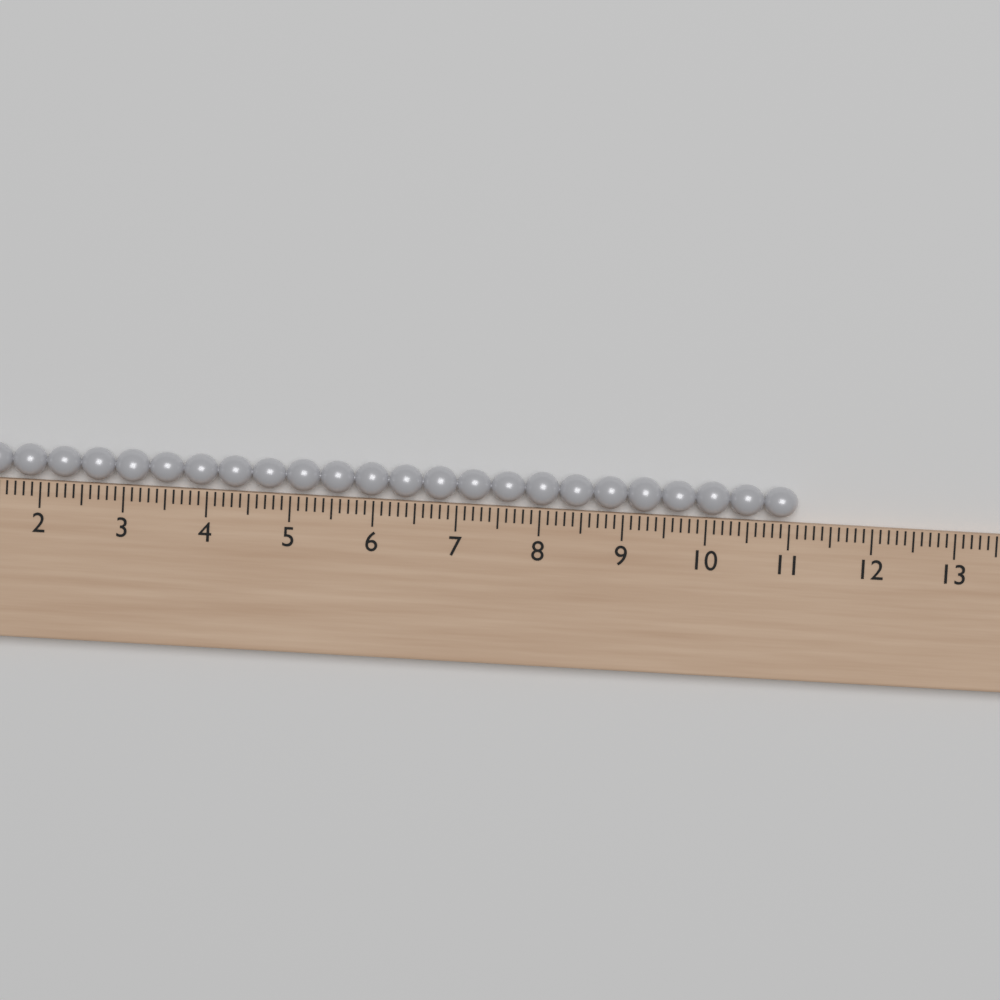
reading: 11.1 (no unit)
